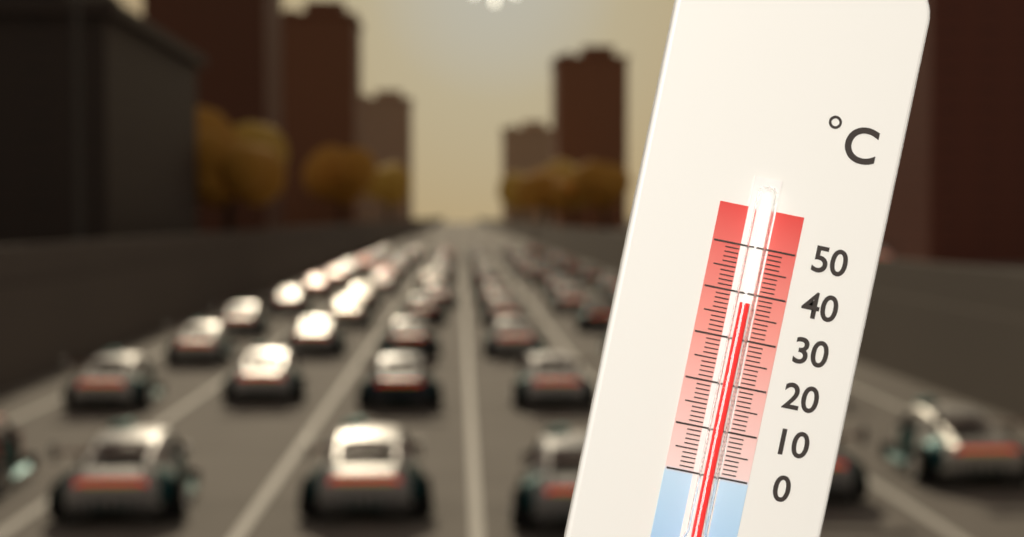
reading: 38 °C
